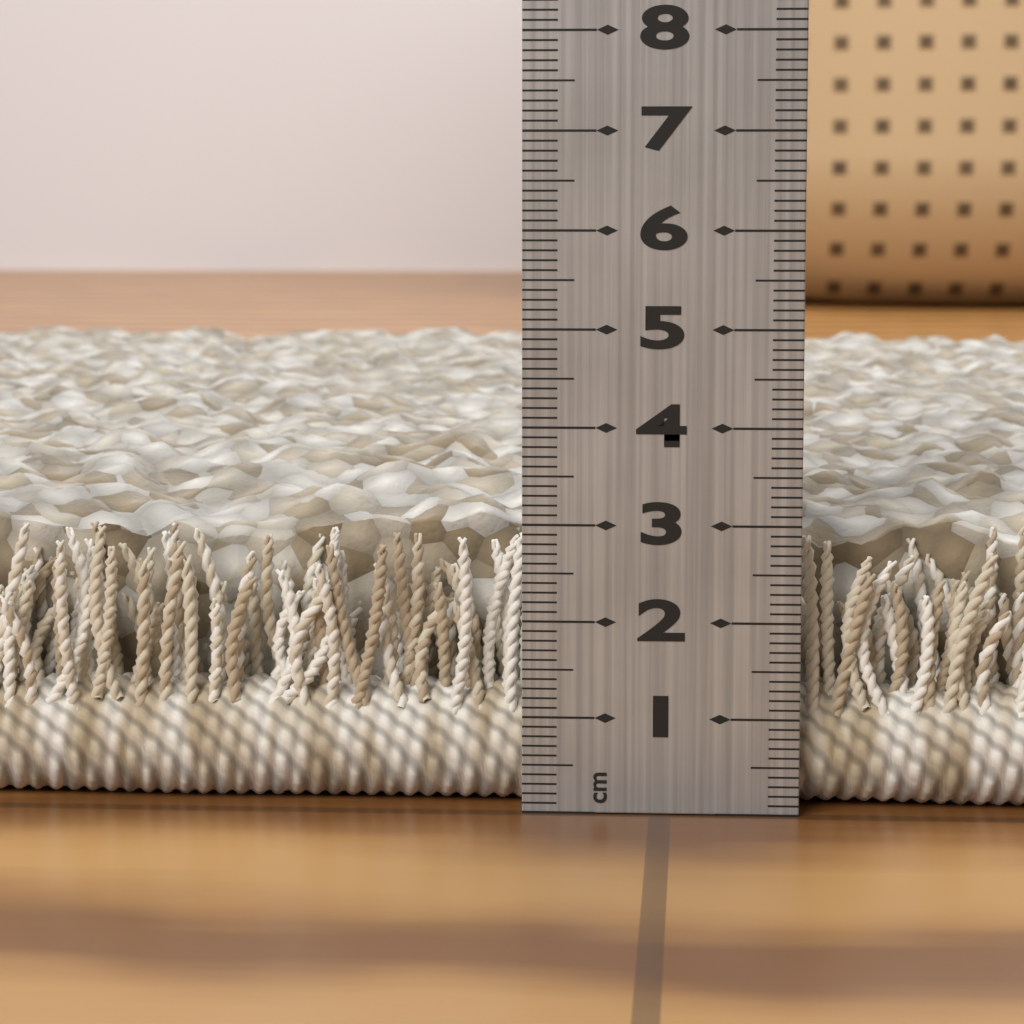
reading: 3.5 cm
